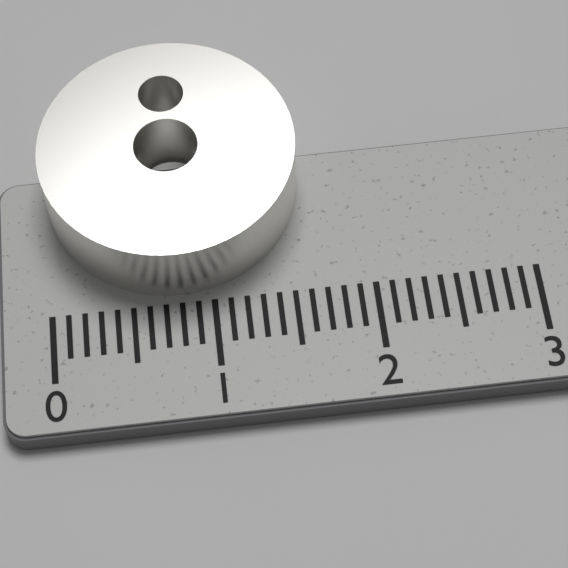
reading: 1.6 (no unit)
